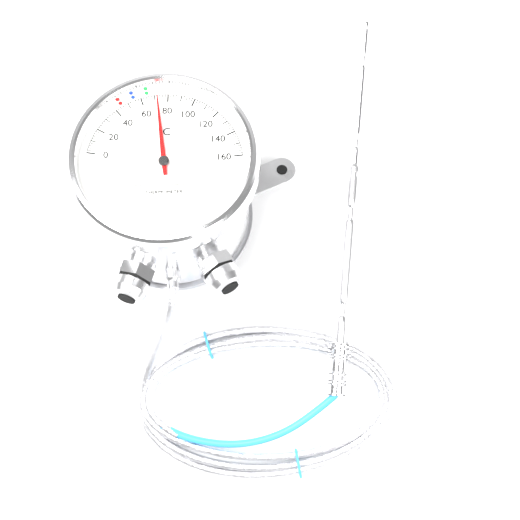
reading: 72 °C
